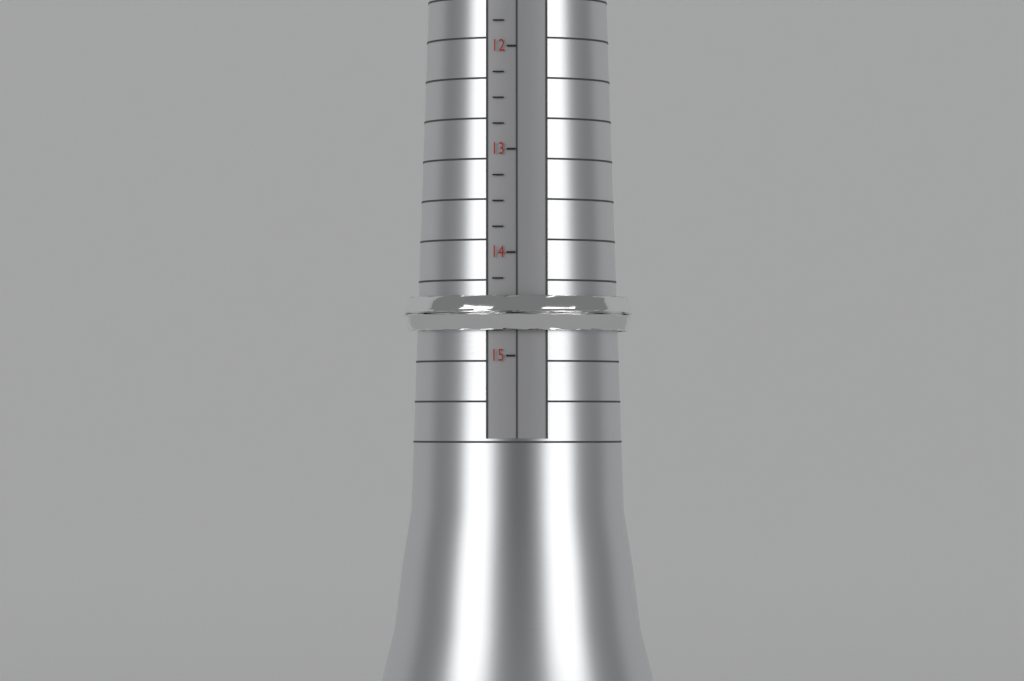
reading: 14.75 (no unit)
